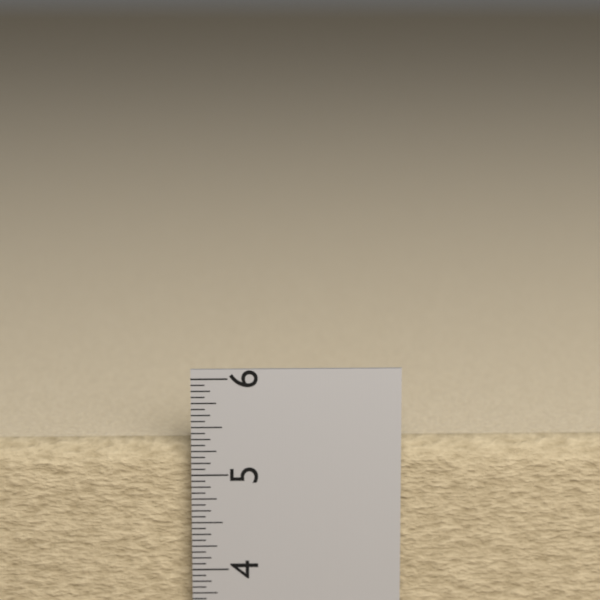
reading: 5.3125 in
